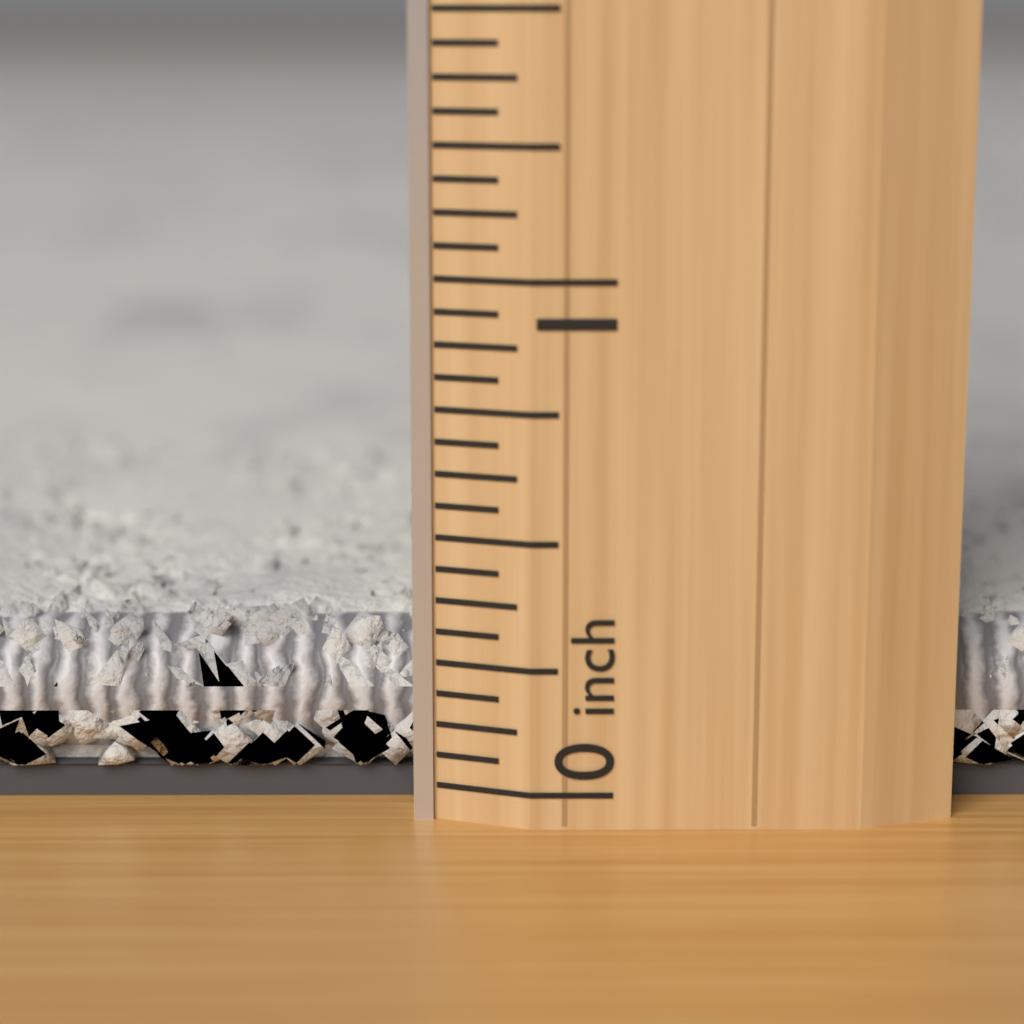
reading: 0.3125 inch
